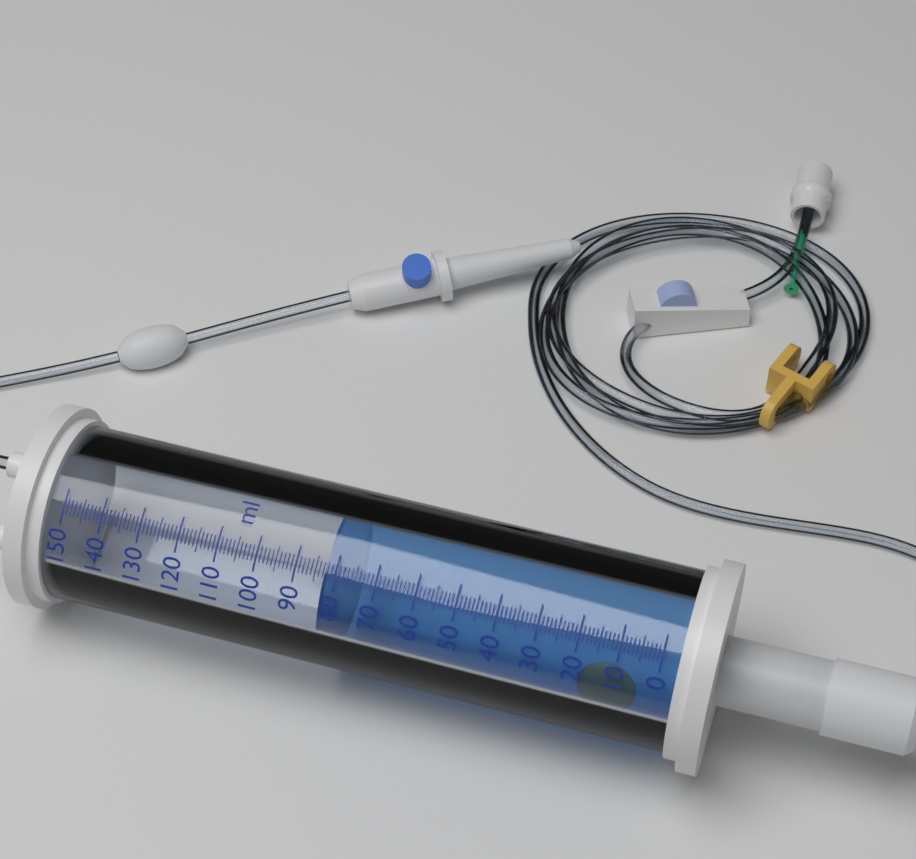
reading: 83 ml
